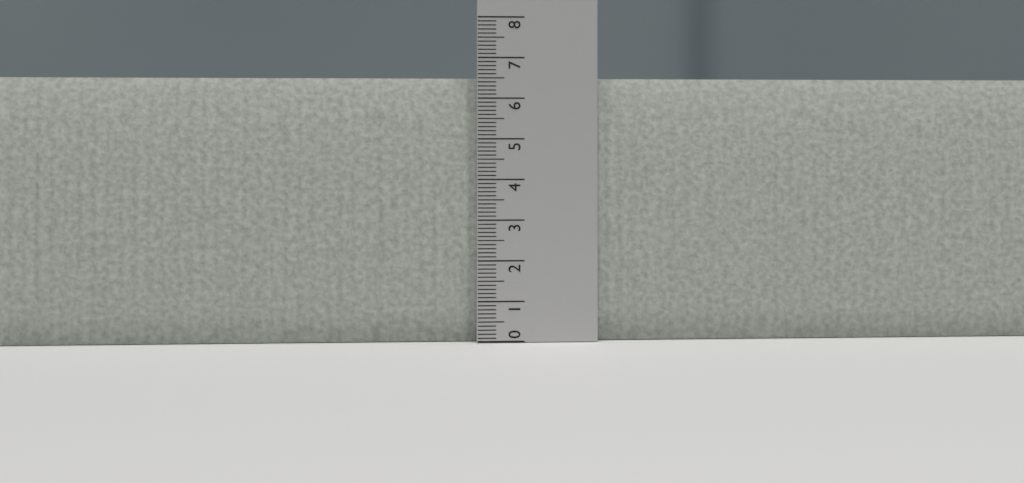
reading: 6.5 (no unit)
